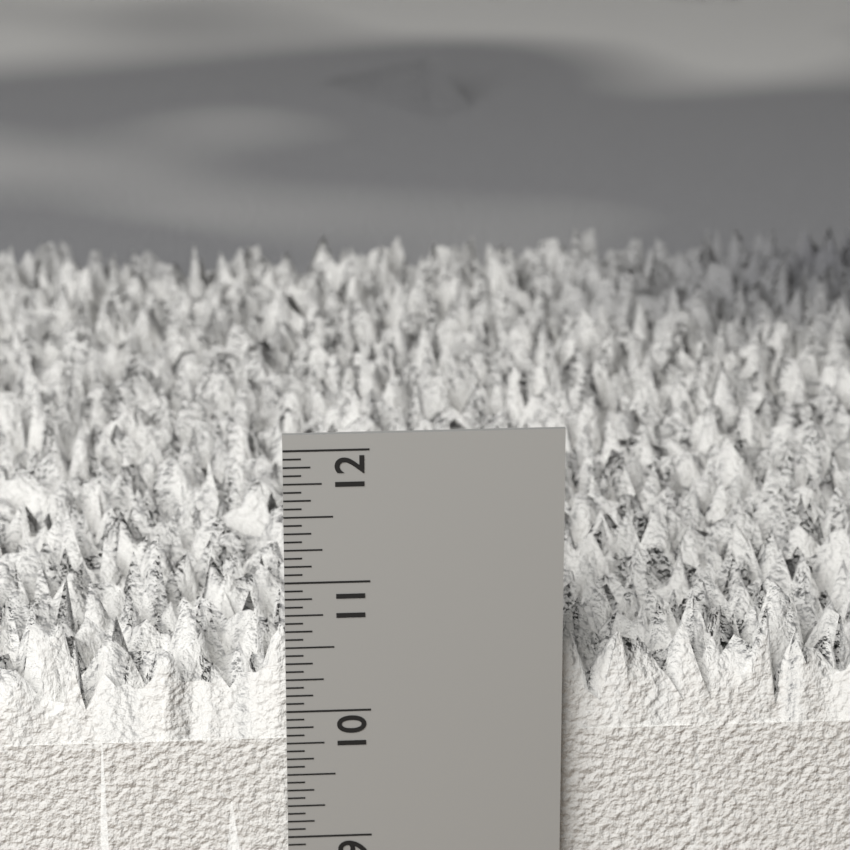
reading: 10.8125 in
